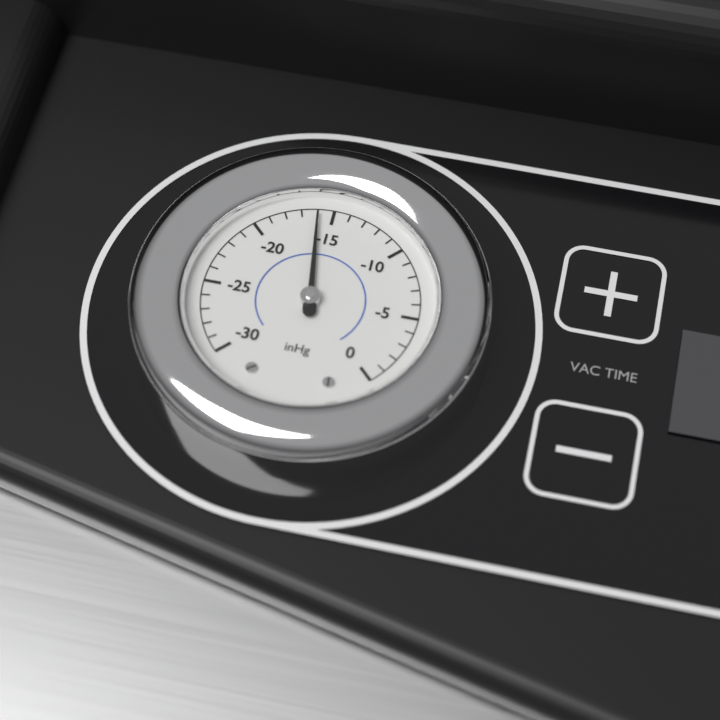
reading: -16 inHg
